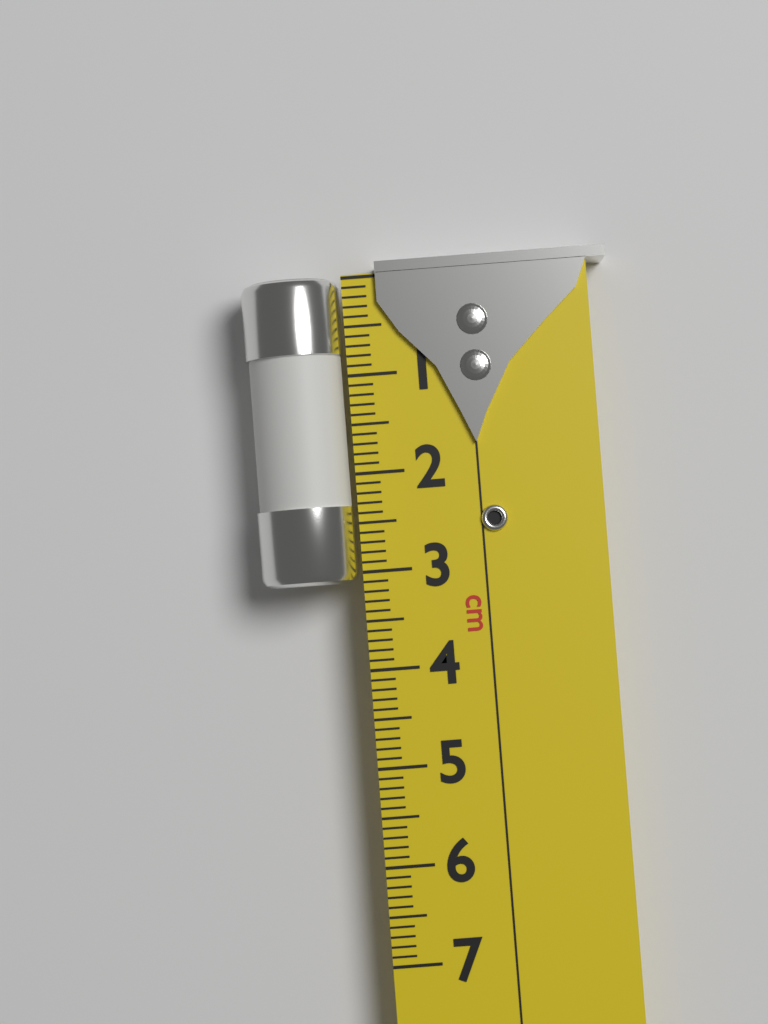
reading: 3.1 cm
